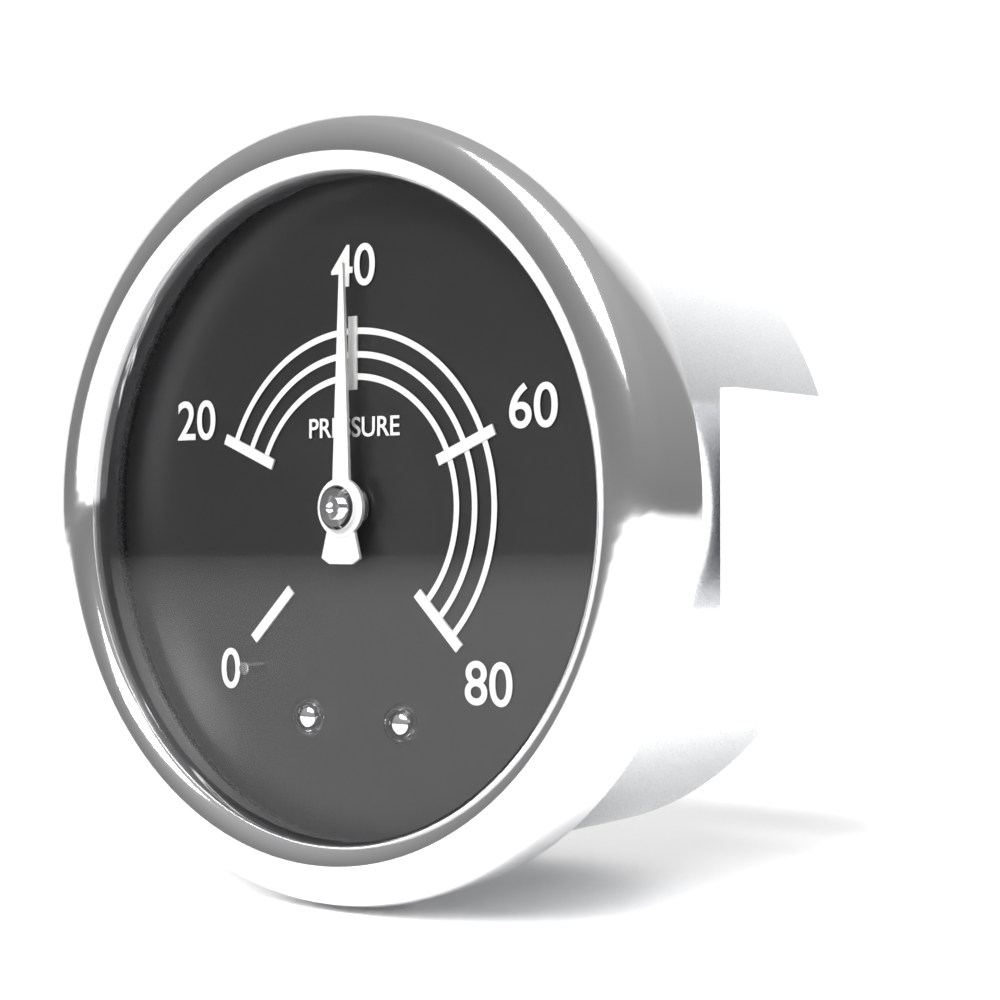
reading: 40 (no unit)
